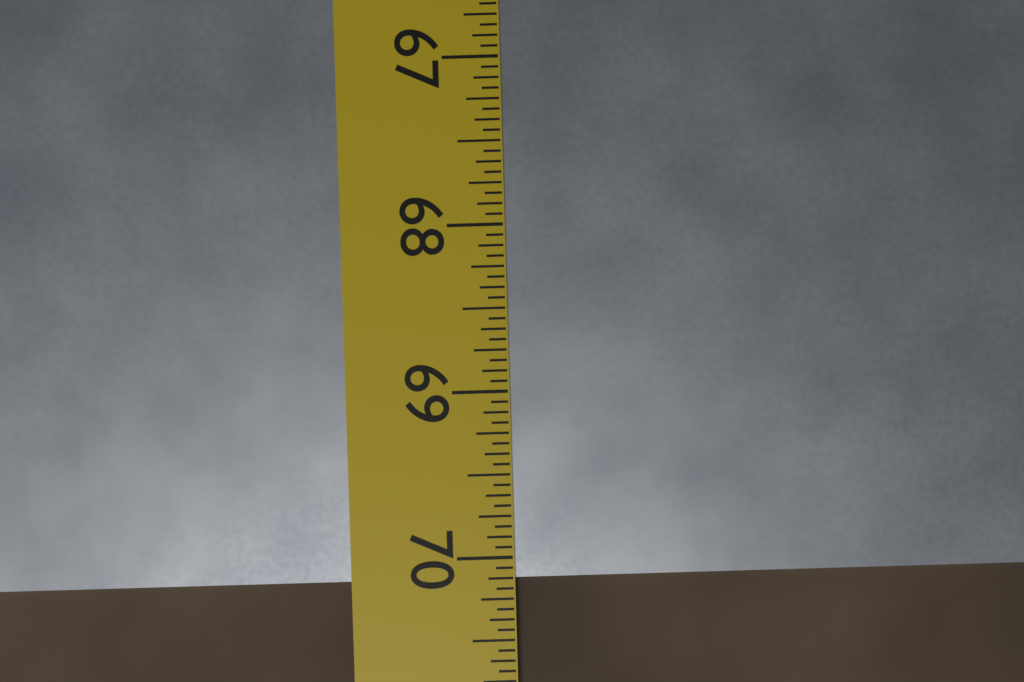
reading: 70.1250 in
